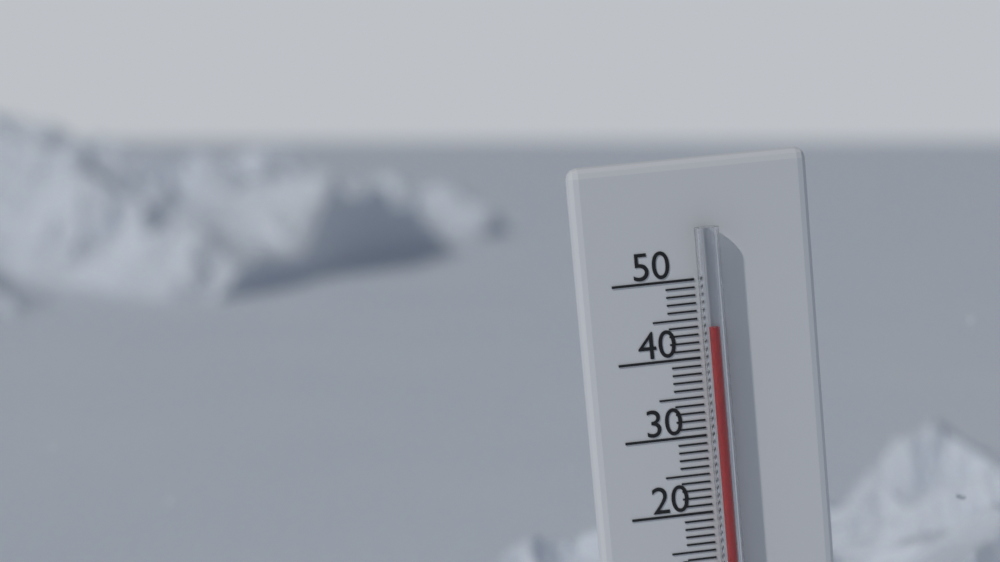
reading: 44 °C
